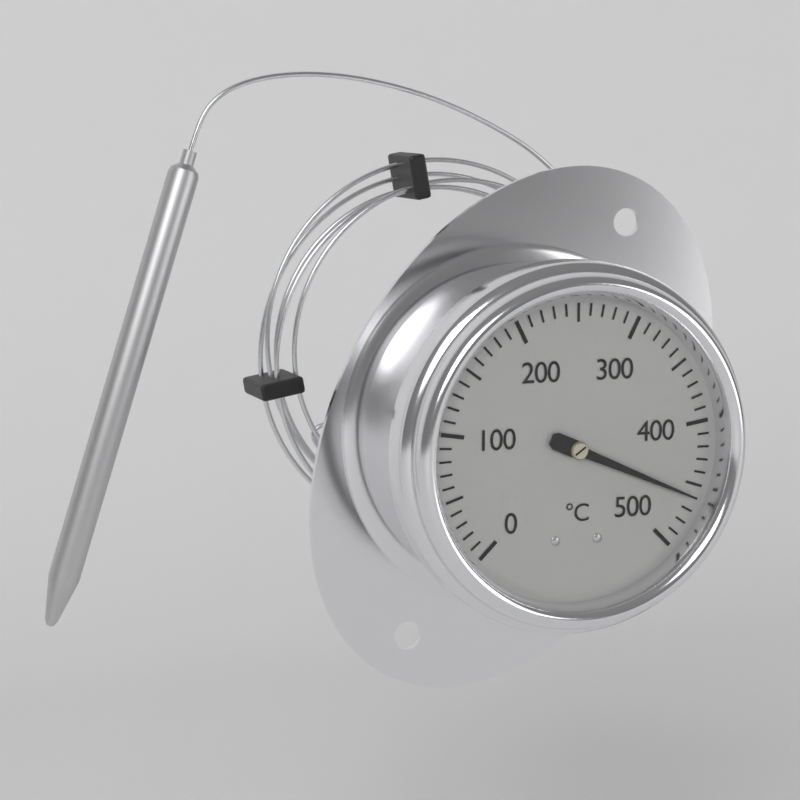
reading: 460 °C
